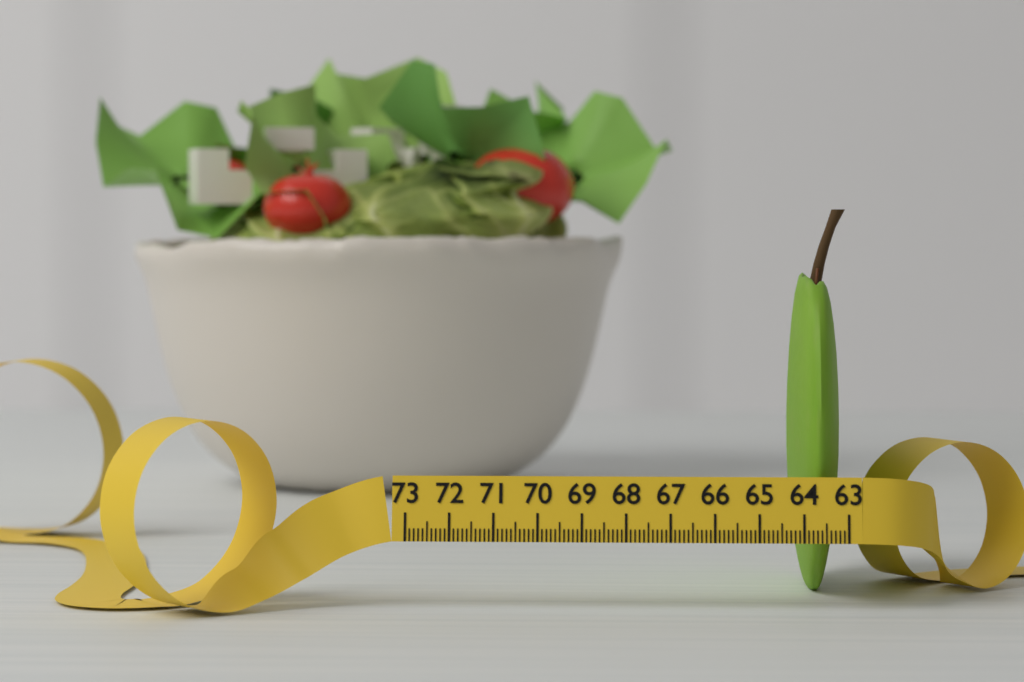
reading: 64.2 (no unit)
